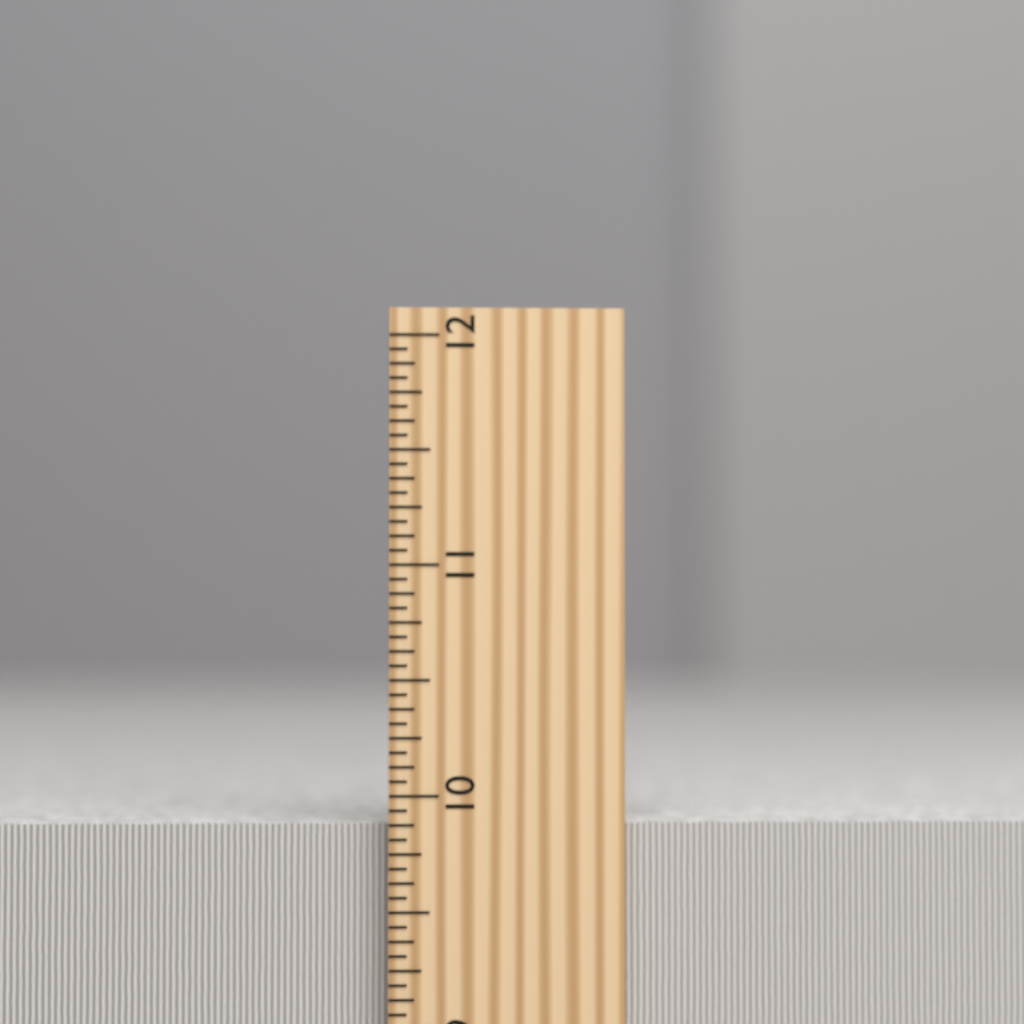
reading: 9.8750 inch
